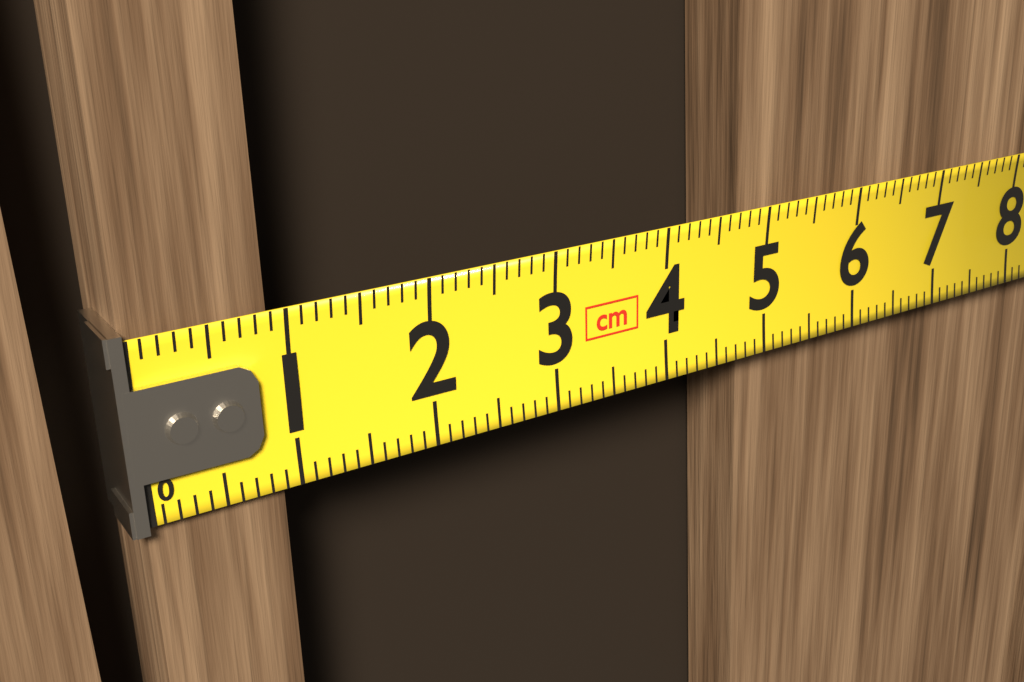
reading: 0.9 cm
